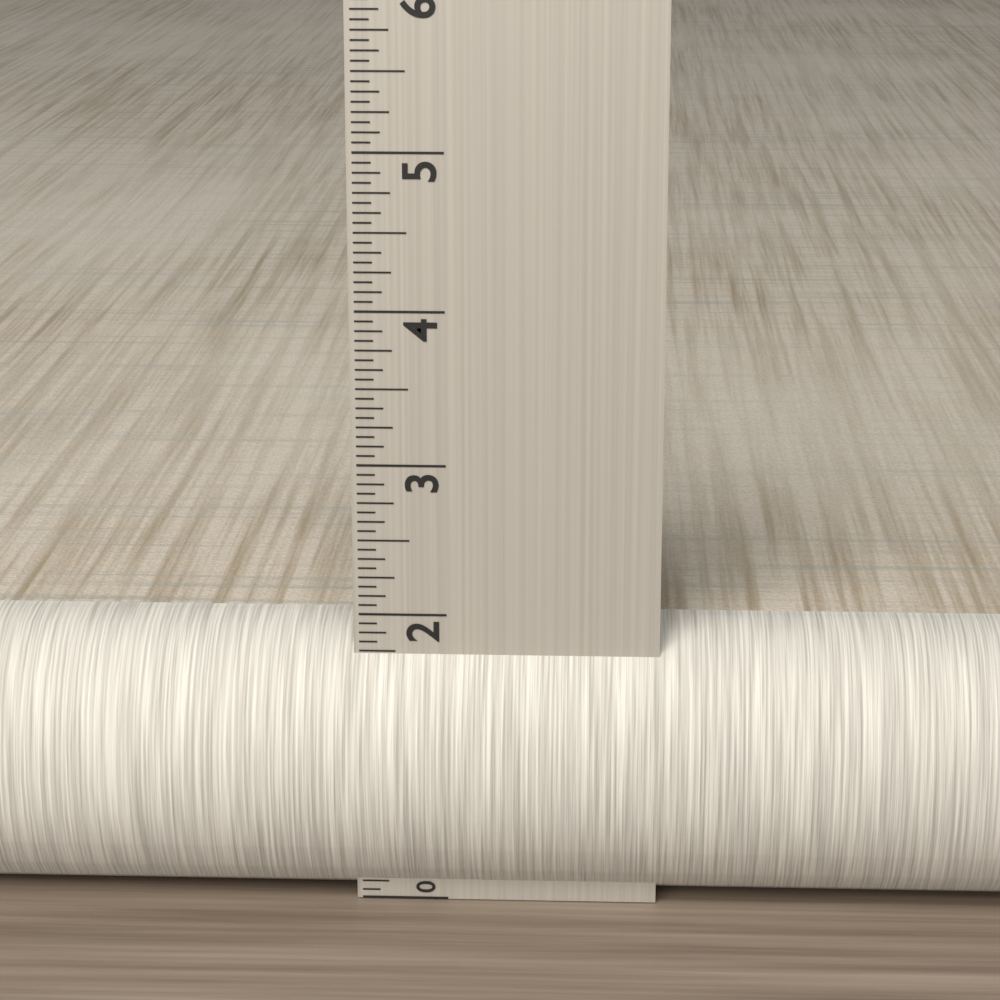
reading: 1.8750 in
